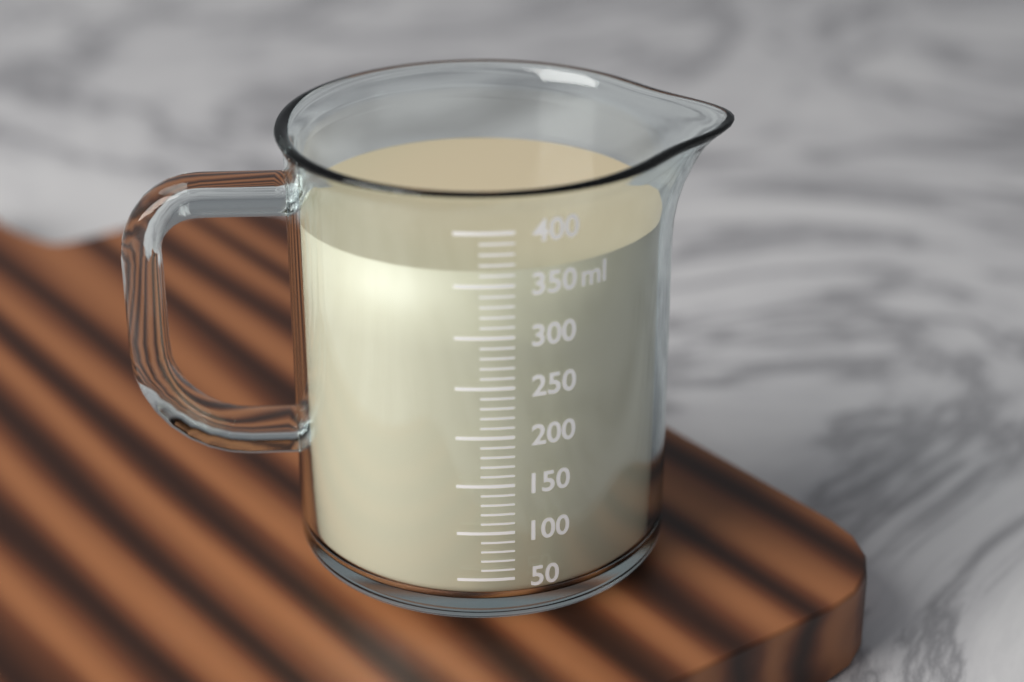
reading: 360 ml
